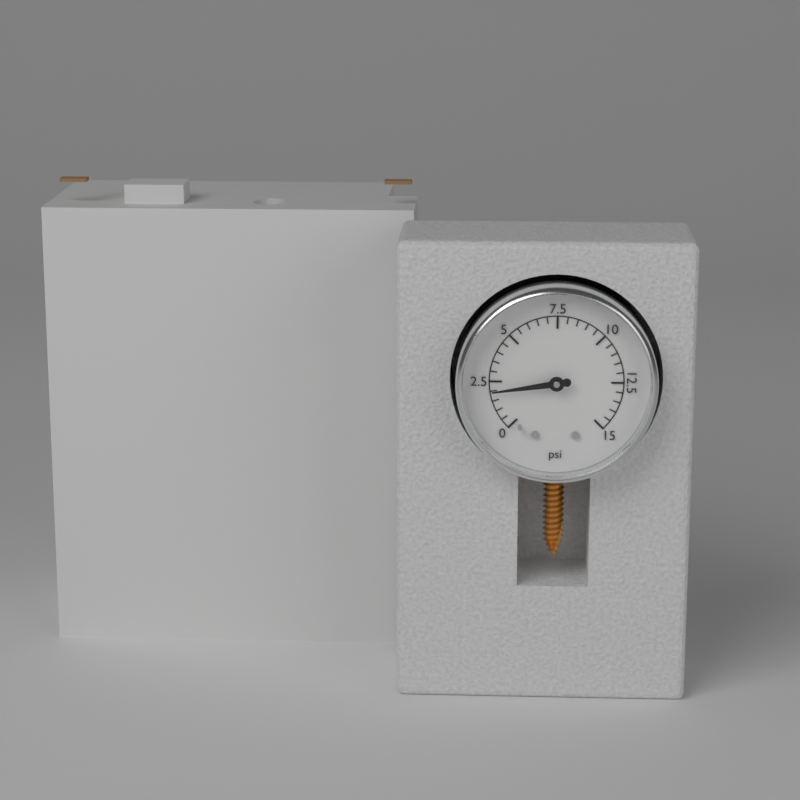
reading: 2.0 psi
